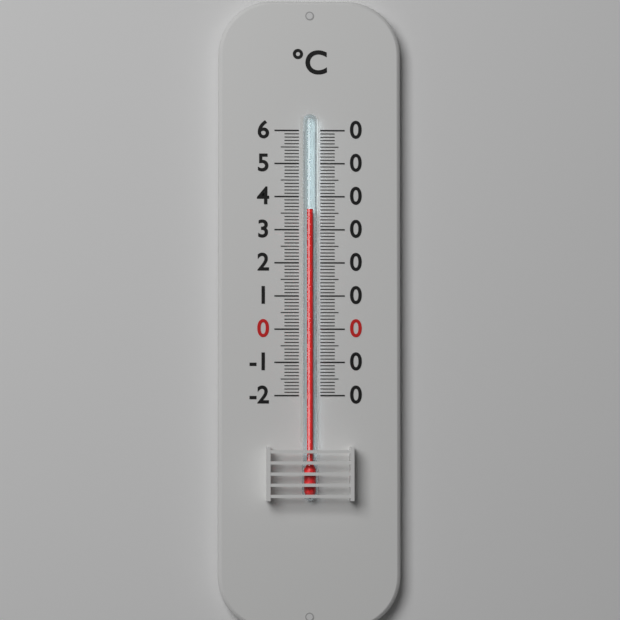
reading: 36 °C
